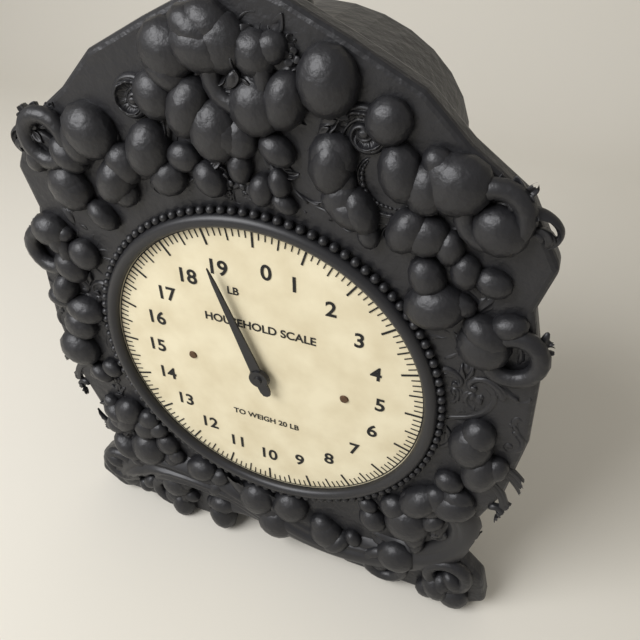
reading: 18.875 lb
